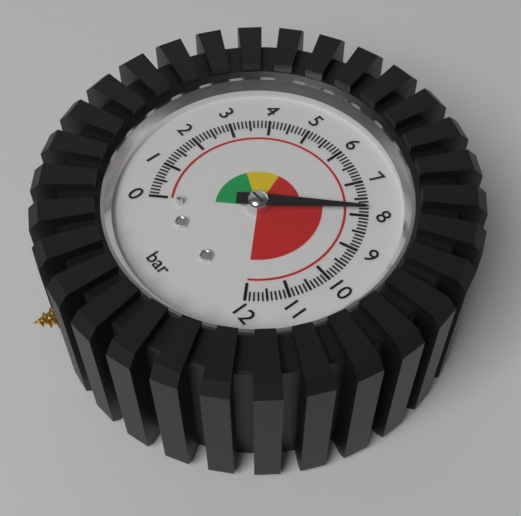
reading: 7.9 bar
